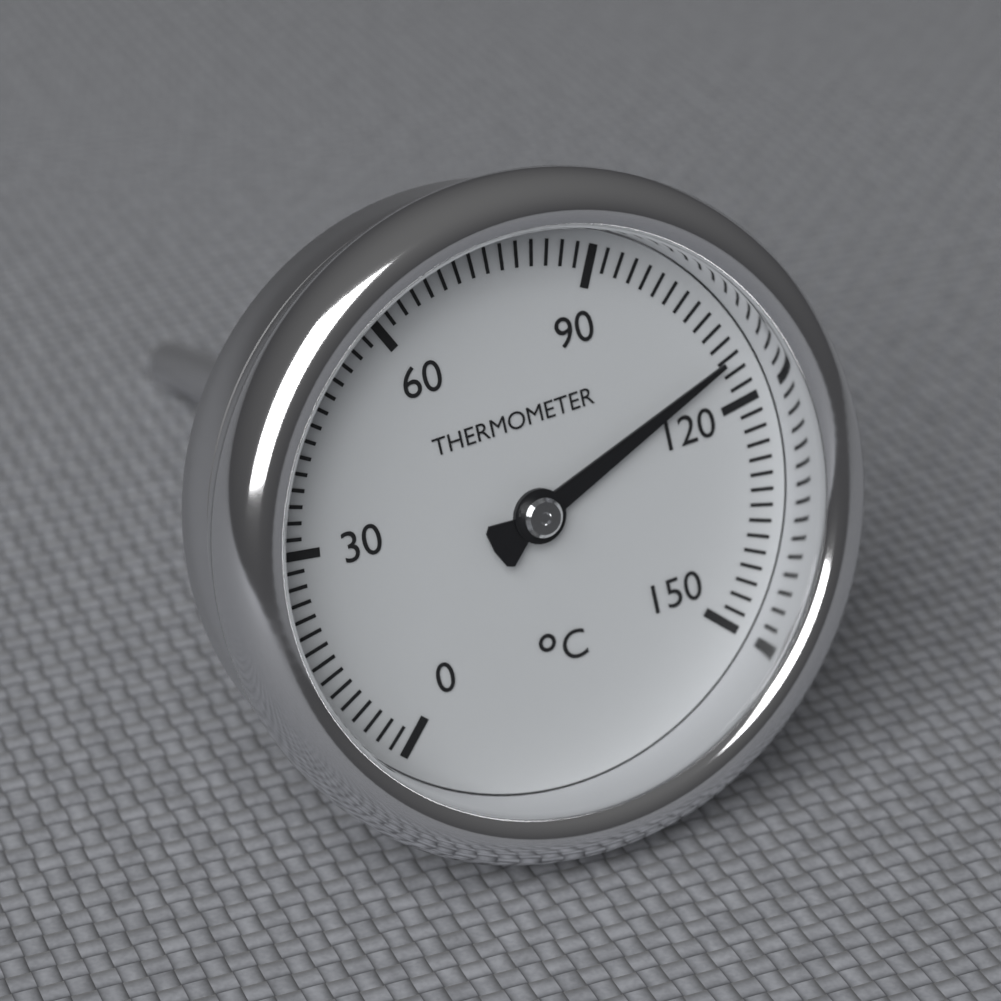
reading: 114 °C
